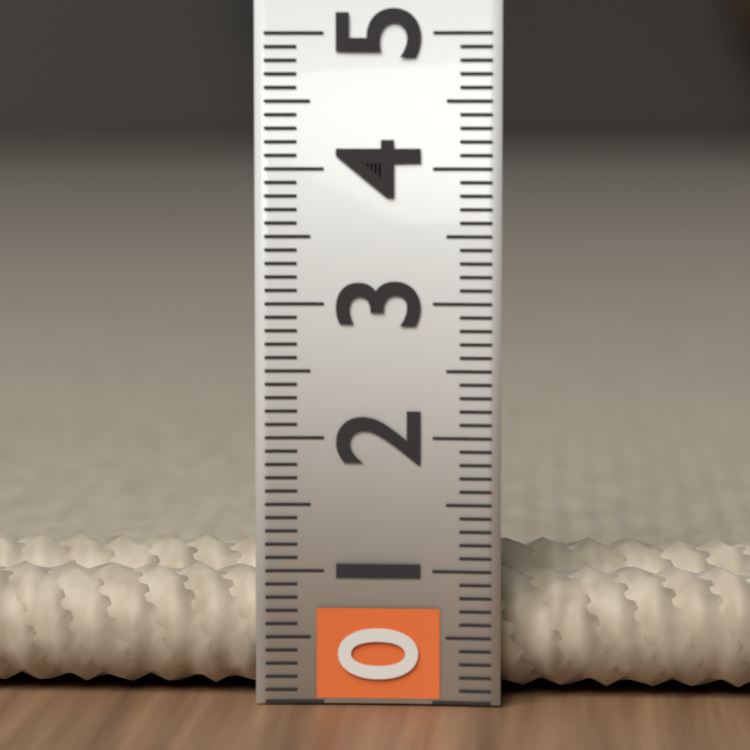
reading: 1.1 (no unit)
